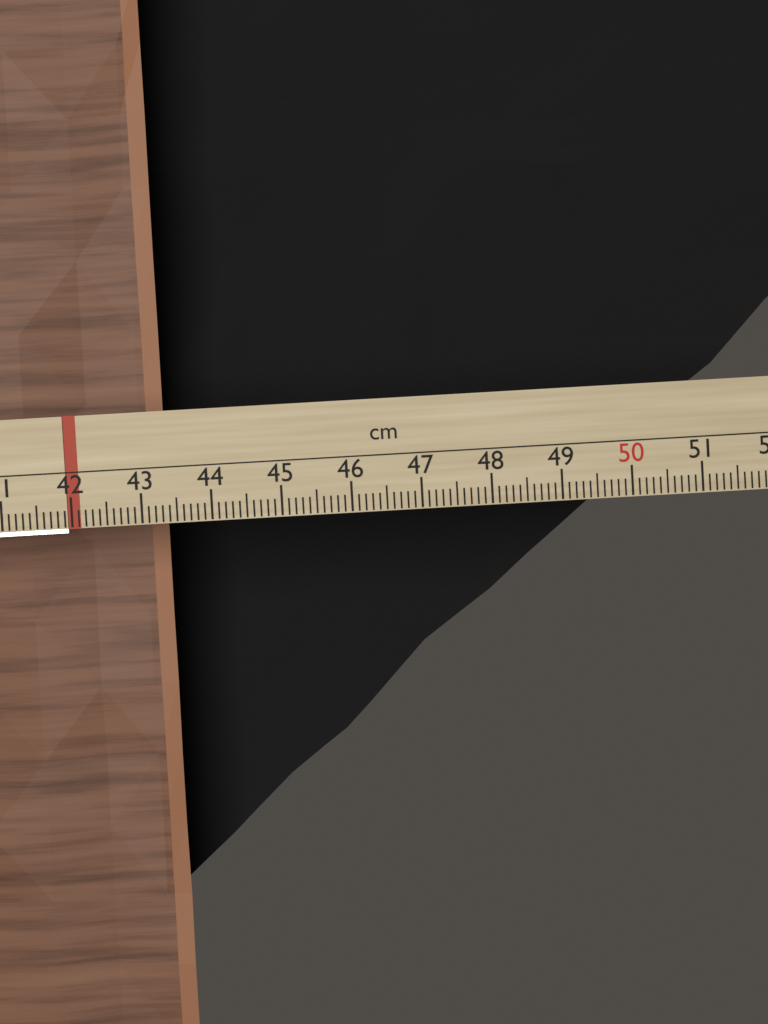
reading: 43.1 cm
